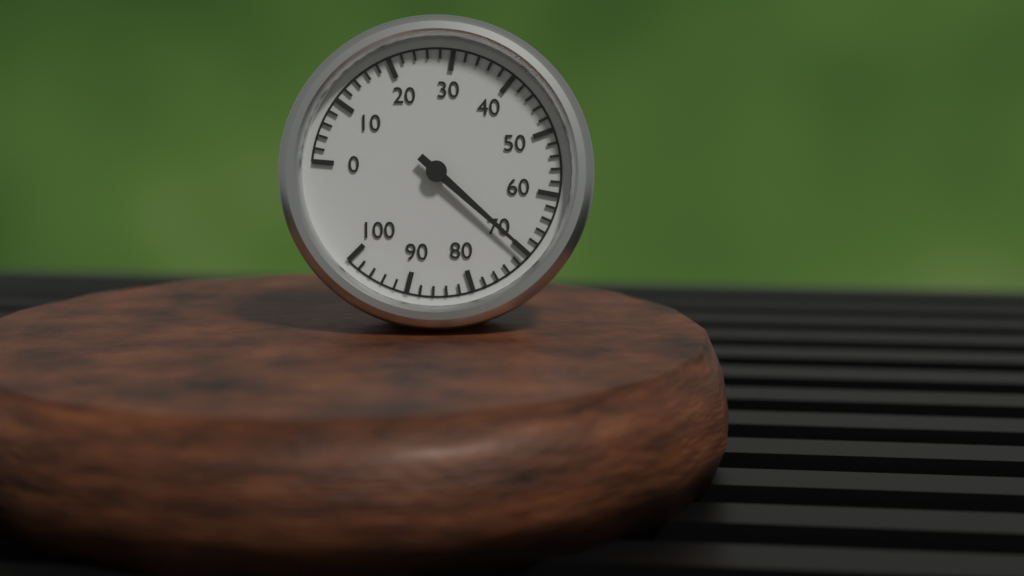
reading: 70 (no unit)
